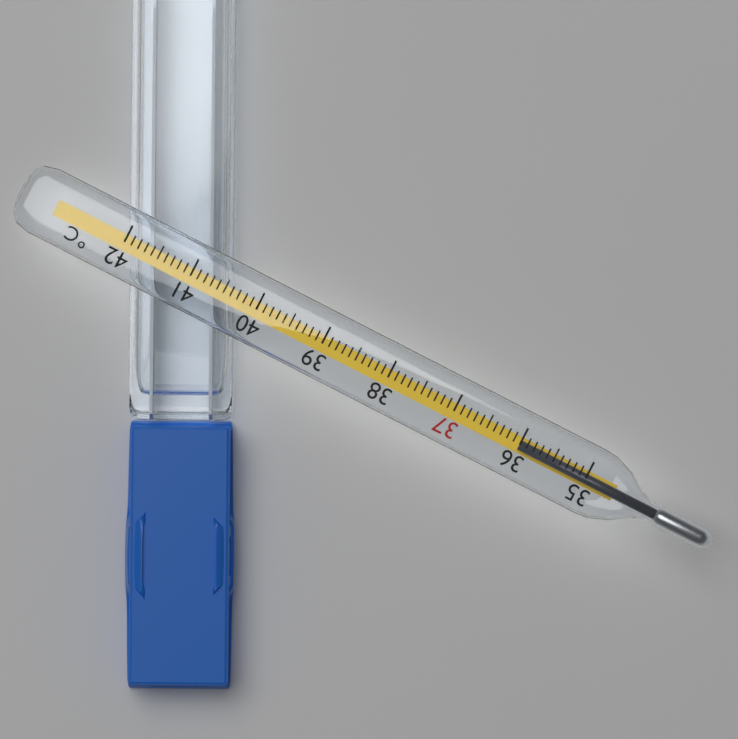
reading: 36.0 °C
